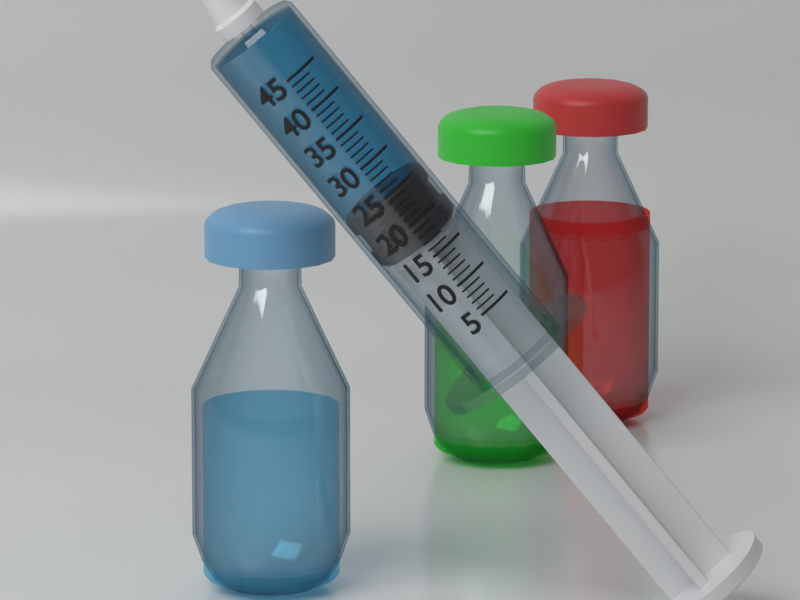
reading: 25 (no unit)
